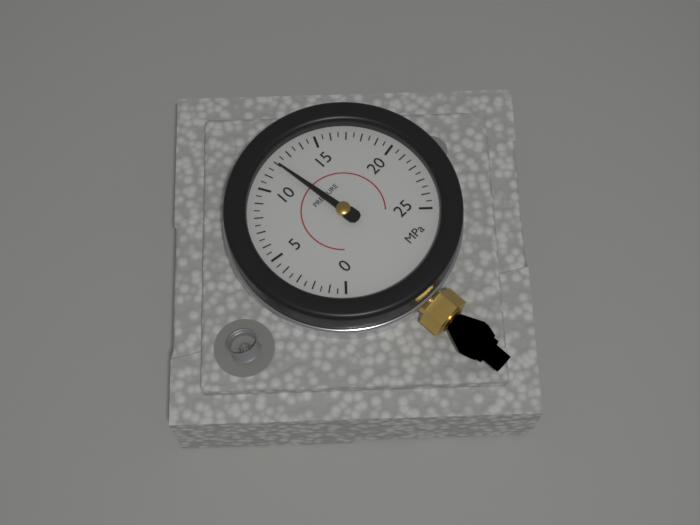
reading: 12.0 MPa
